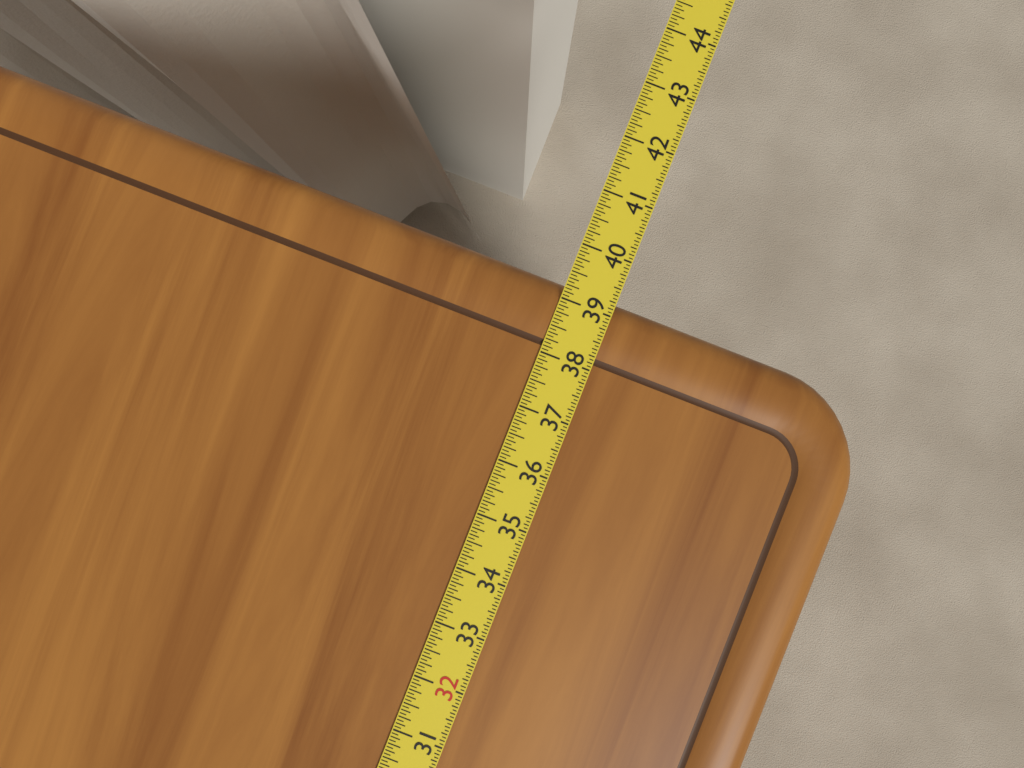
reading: 39.2500 in
